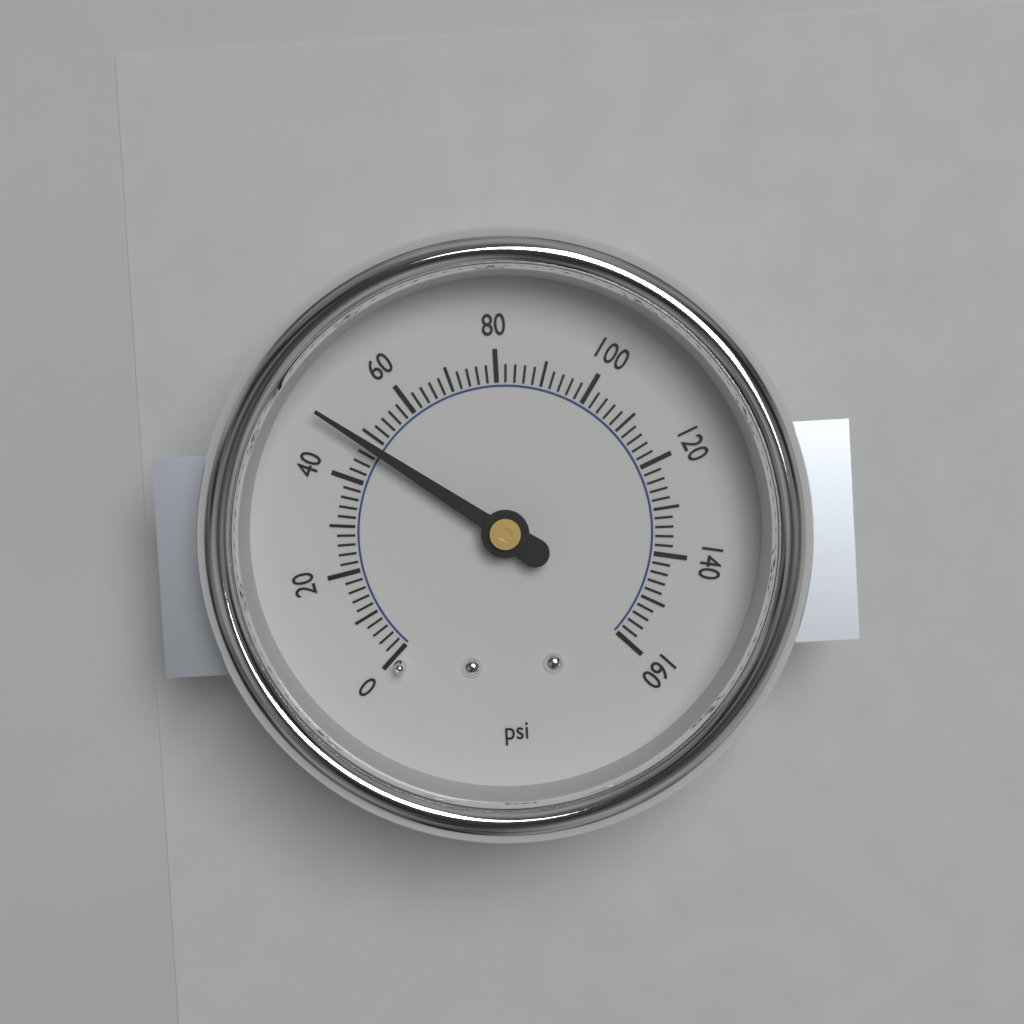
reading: 48 psi
